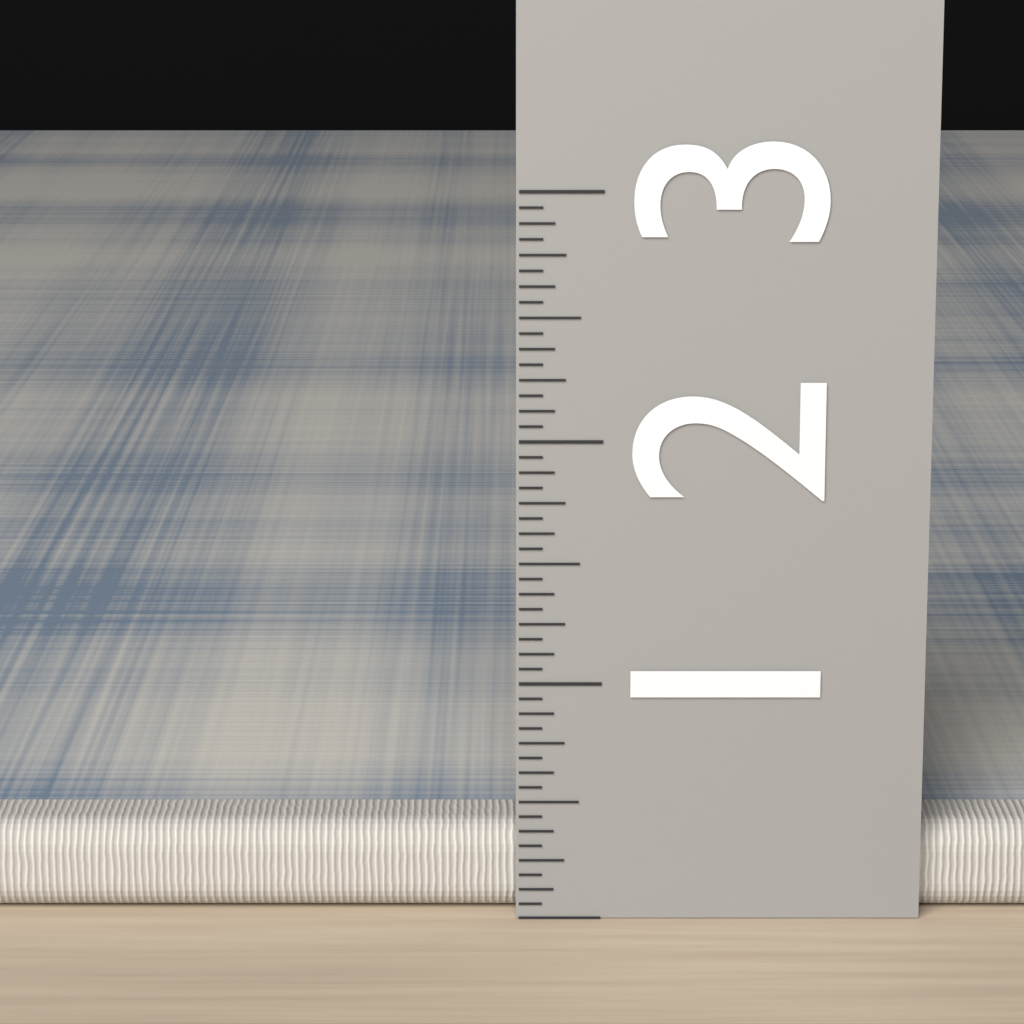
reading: 0.3750 (no unit)
